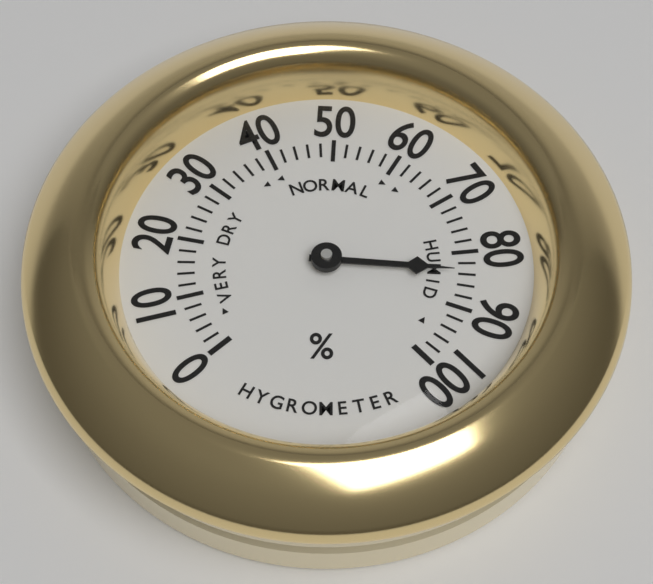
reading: 84 %
